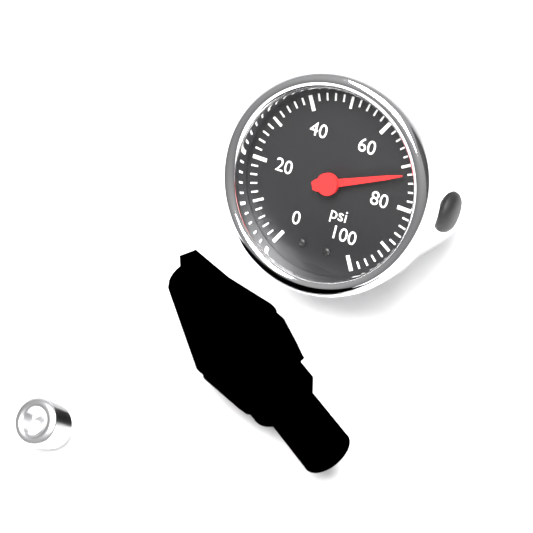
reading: 72 psi
